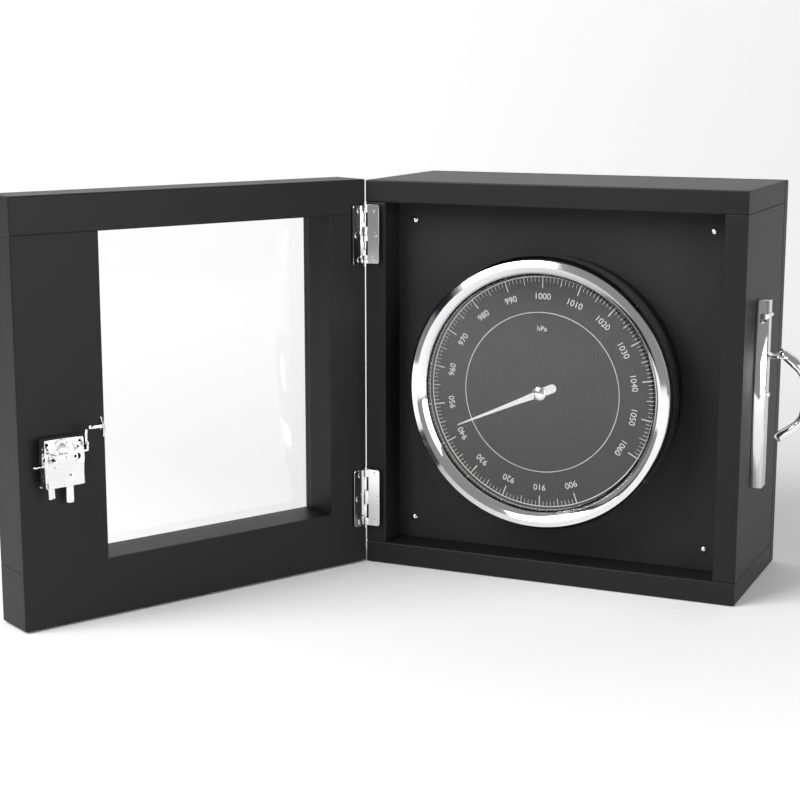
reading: 943 hPa
